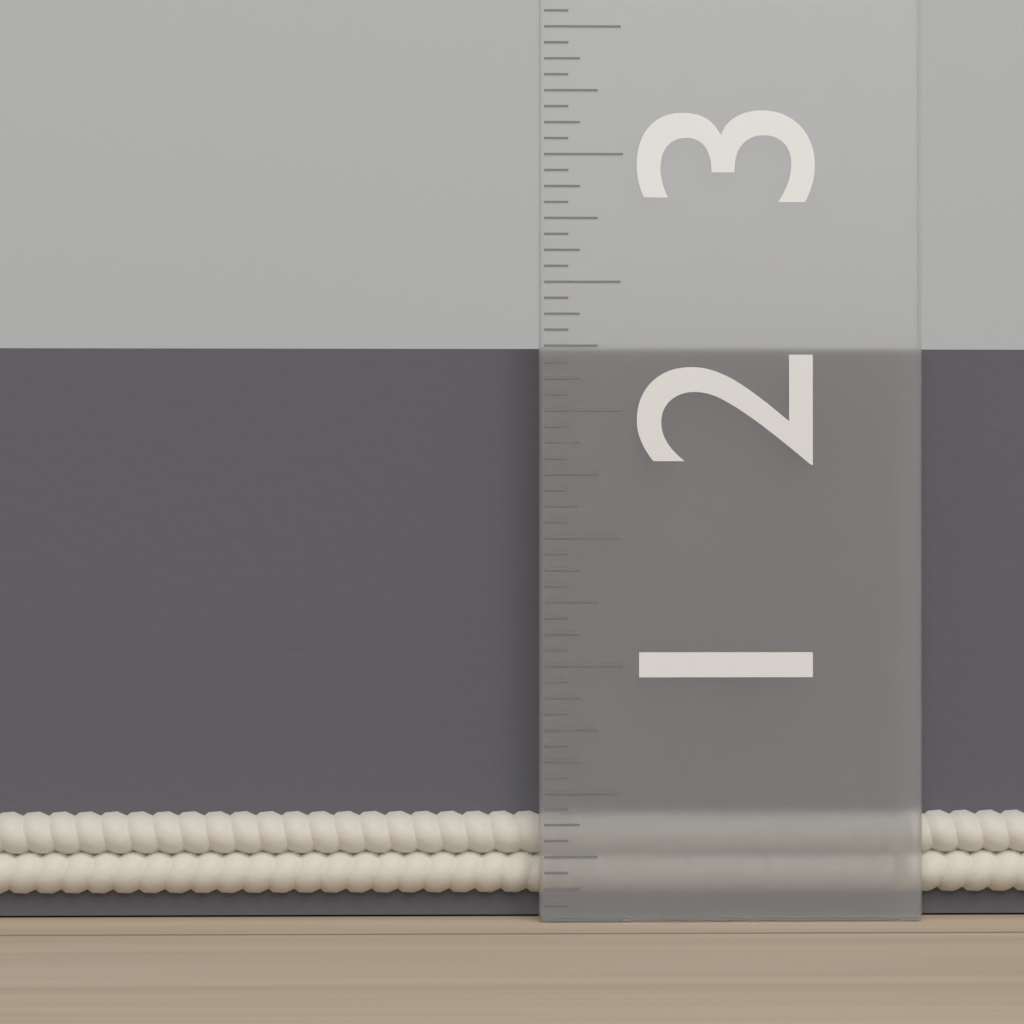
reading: 2.2500 in
